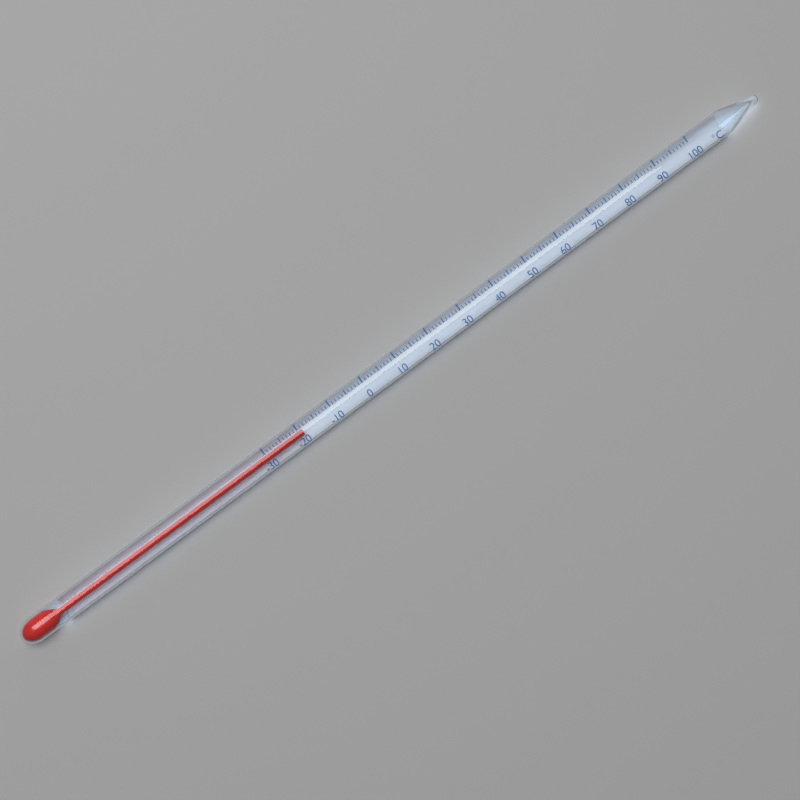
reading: -19 °C
